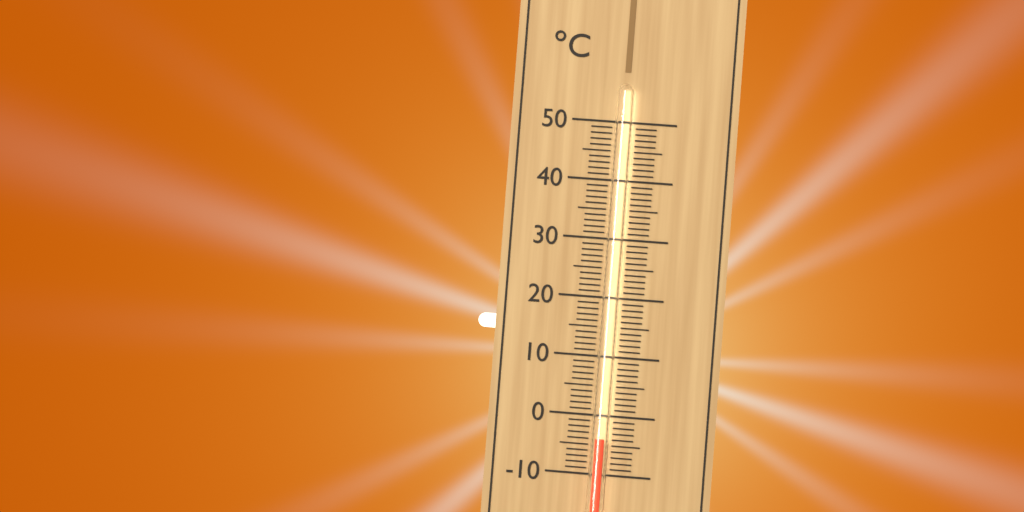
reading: -4 °C
